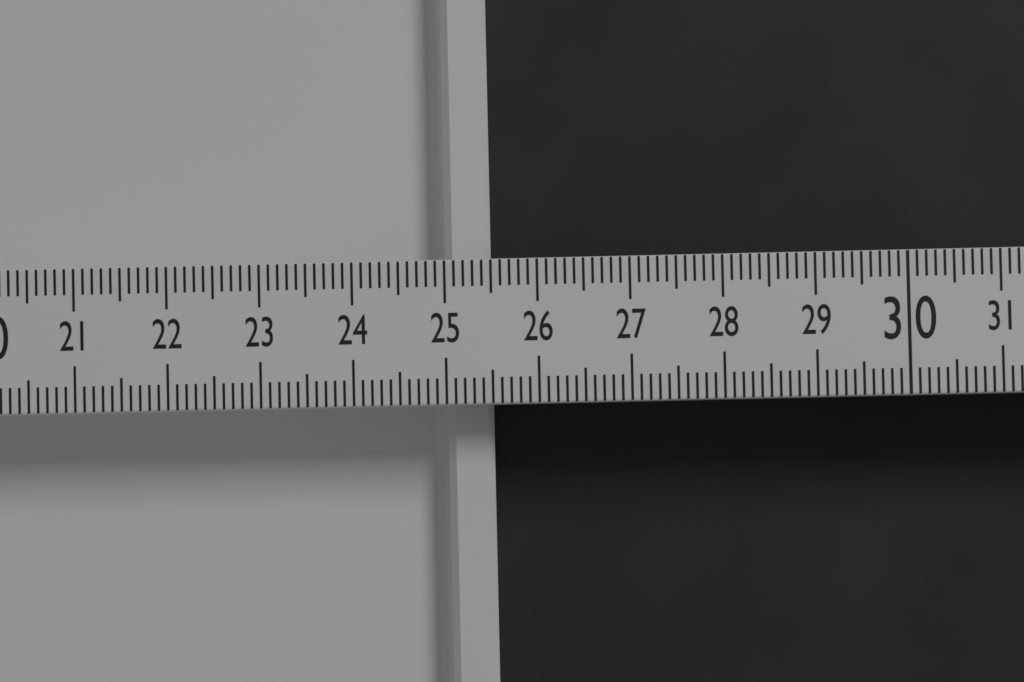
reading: 25.5 (no unit)
